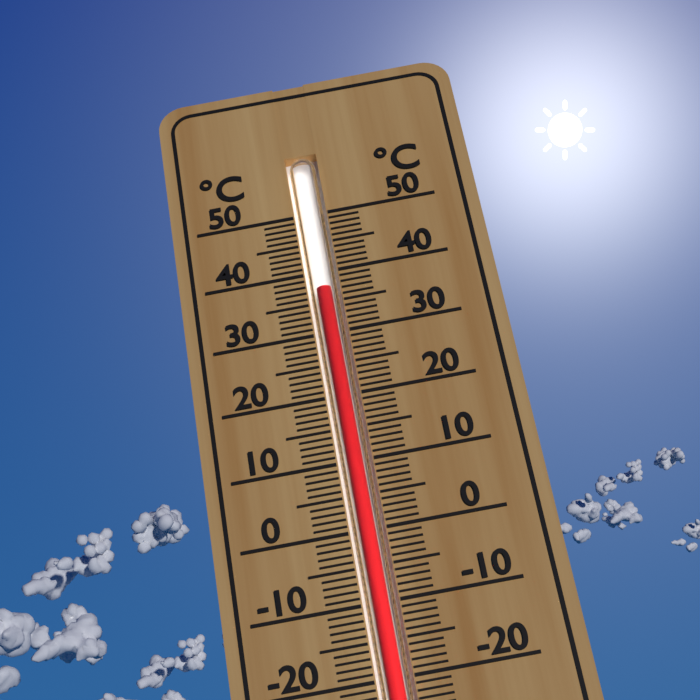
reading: 37 °C
